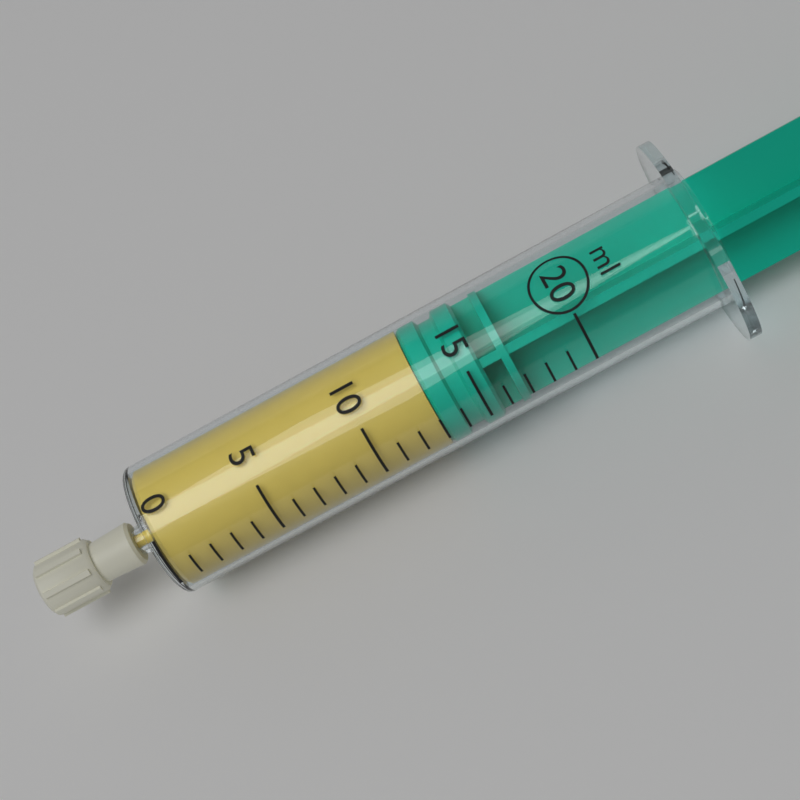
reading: 13 ml
